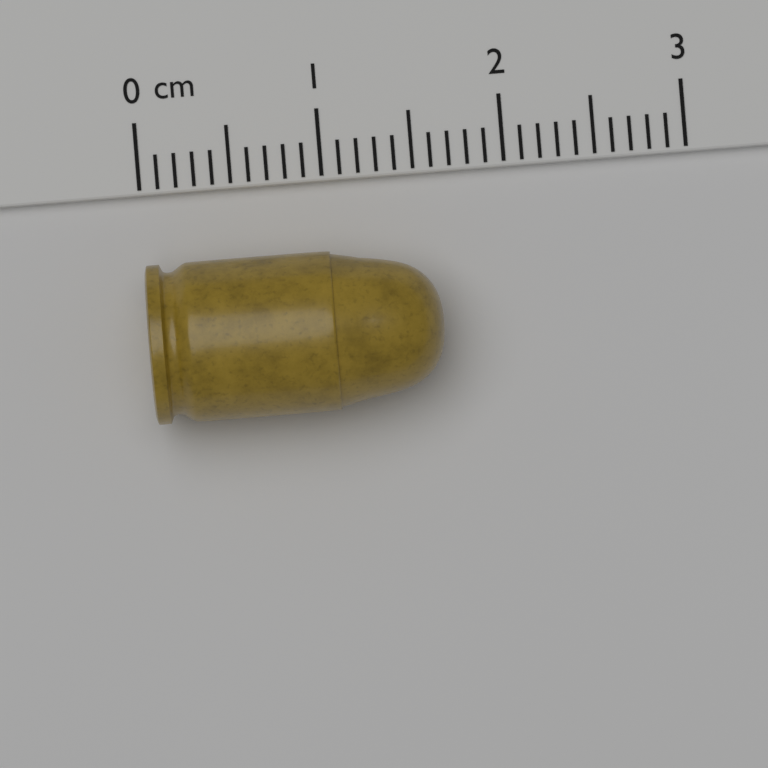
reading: 1.6 cm
